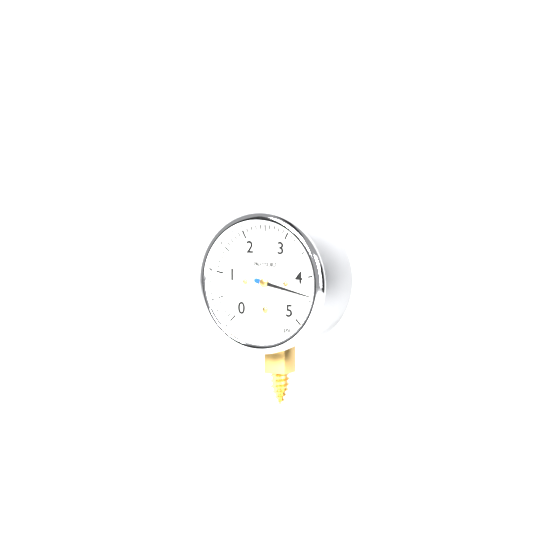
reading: 4.4 psi
